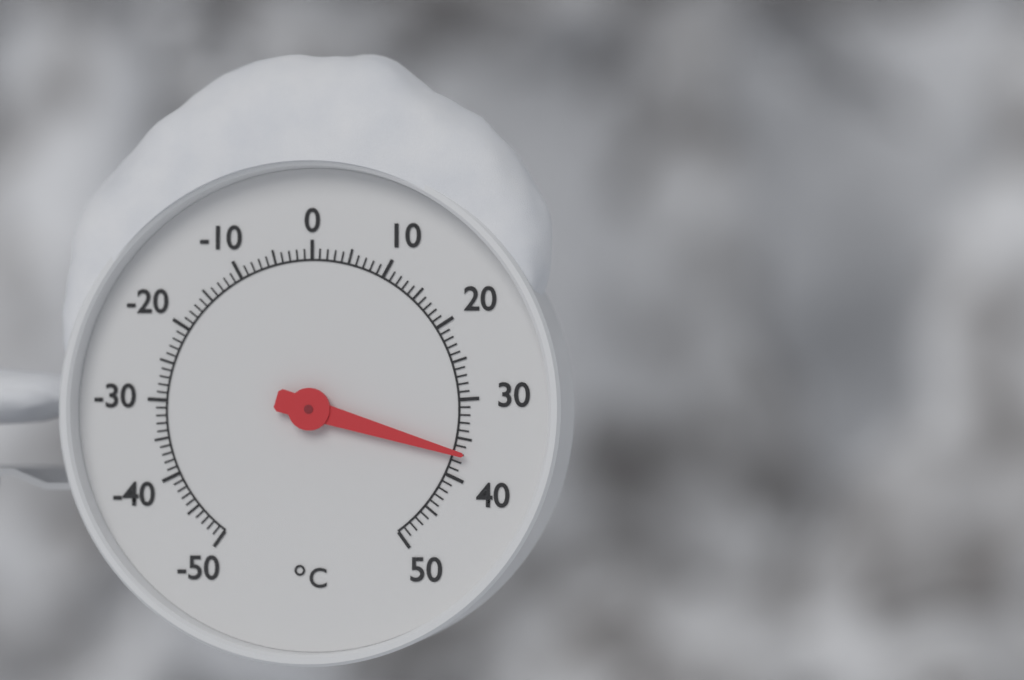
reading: 37 °C
